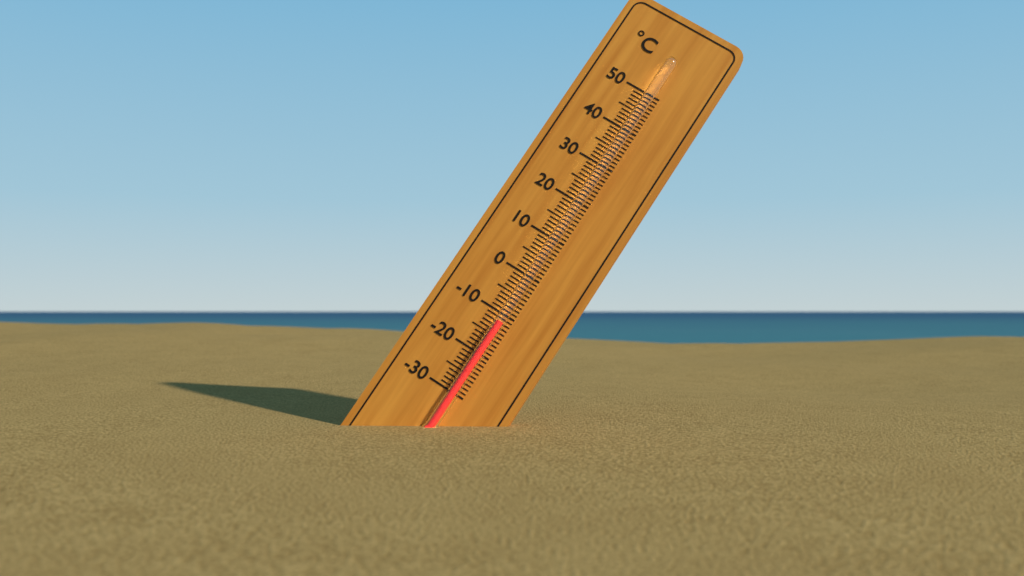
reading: -12 °C
